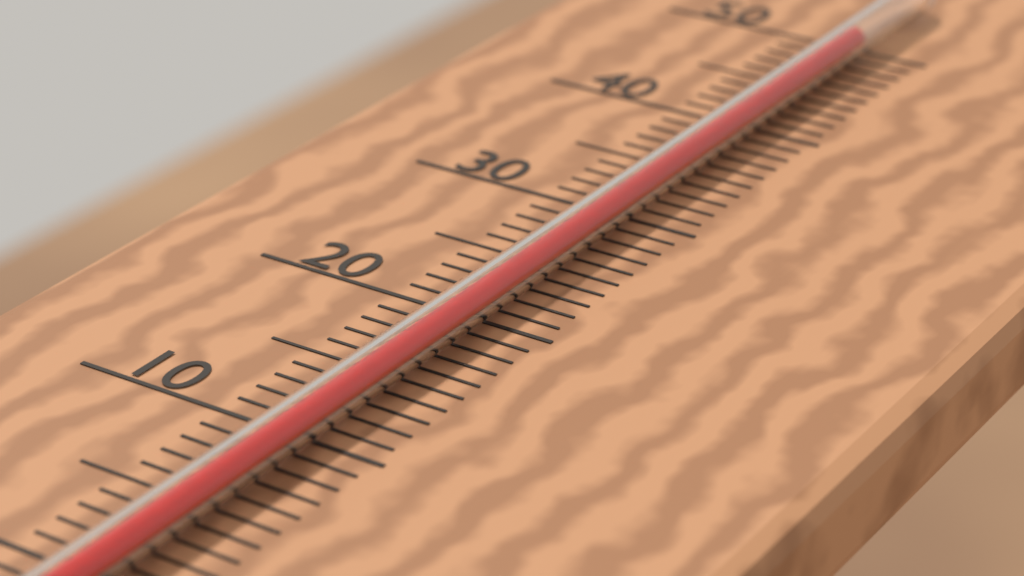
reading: 49 °C
